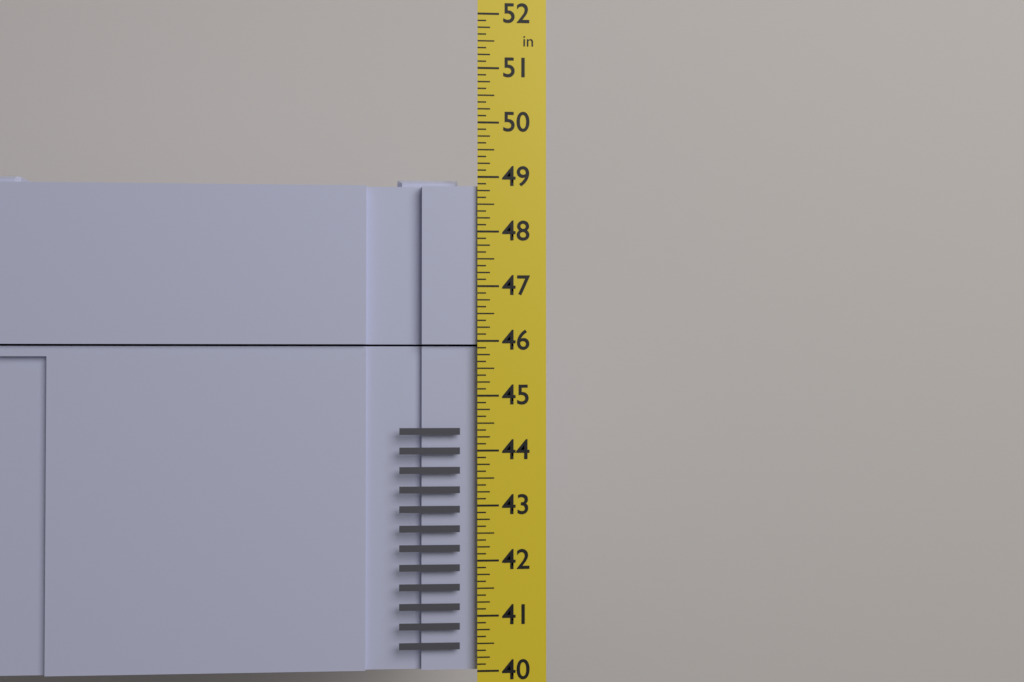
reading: 49.000 in
